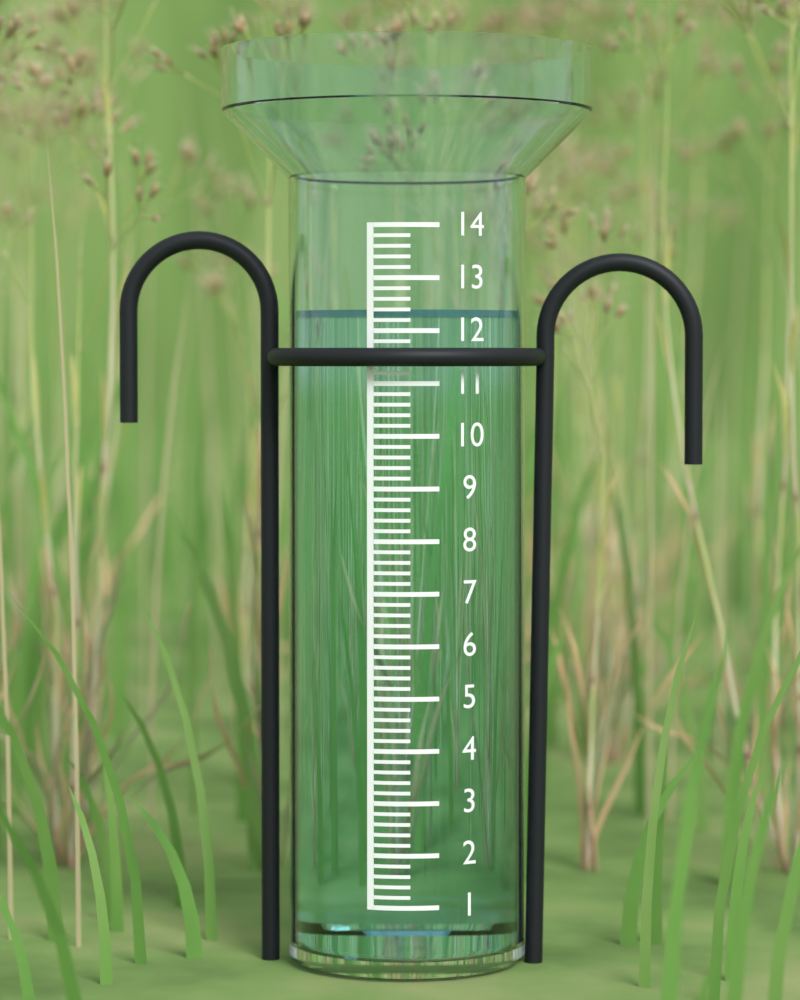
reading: 12.4 (no unit)
